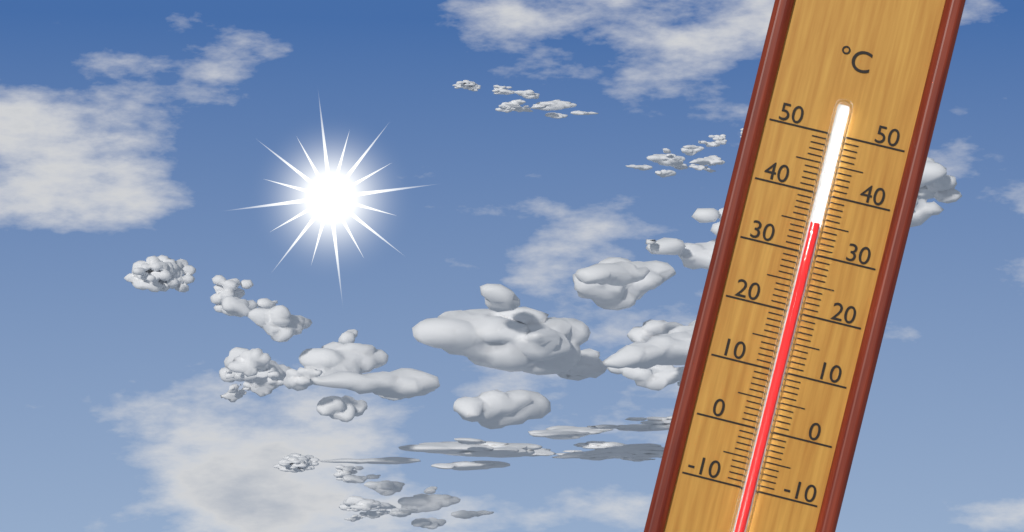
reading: 35 °C
